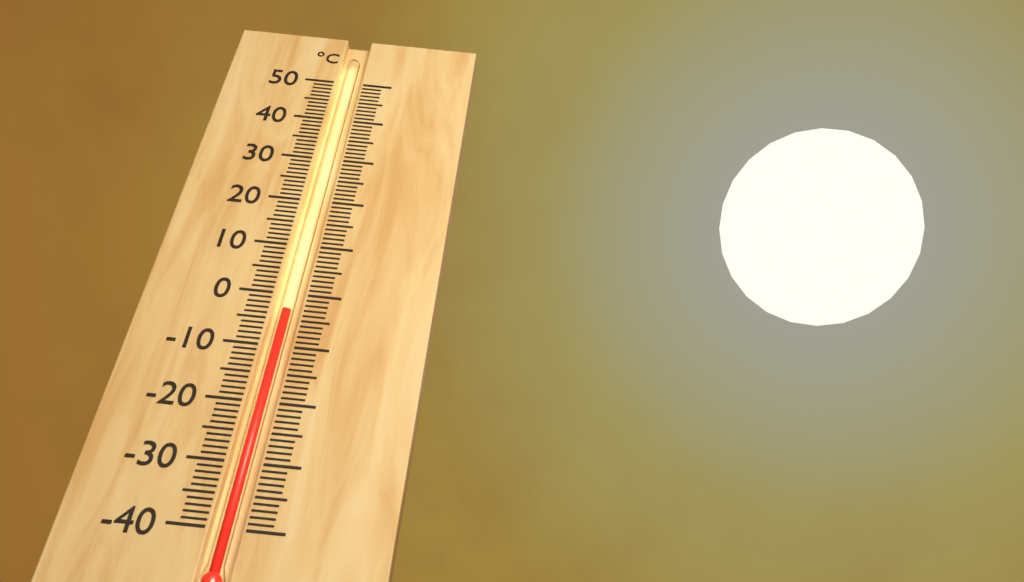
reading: -3 °C
